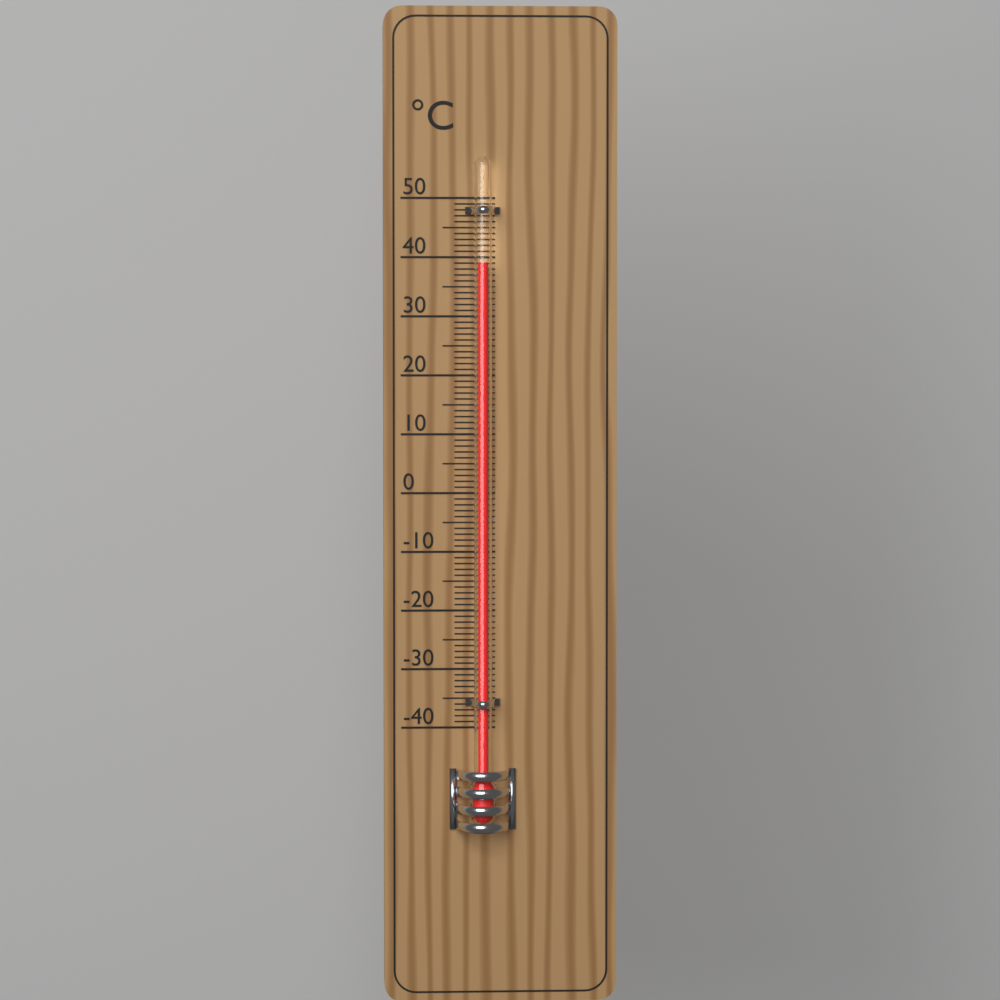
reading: 39 °C
